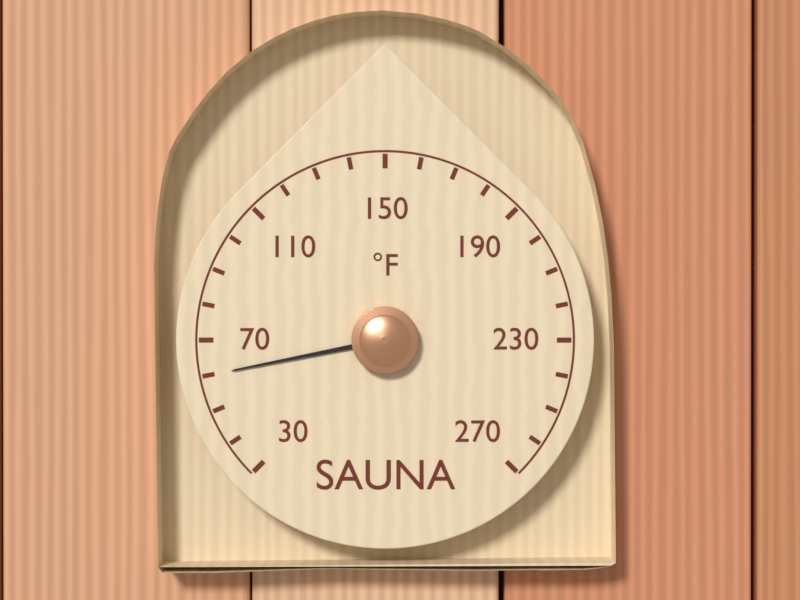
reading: 60 °F
